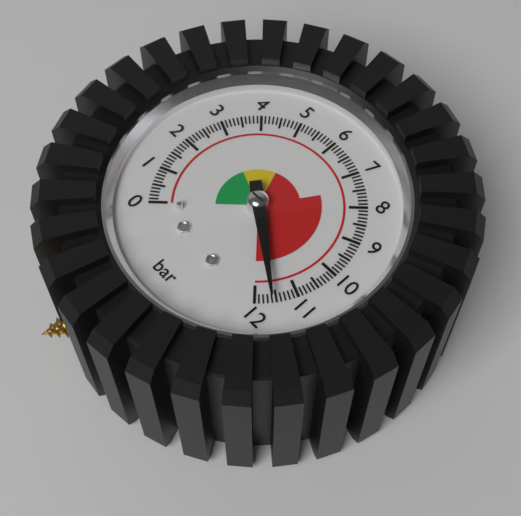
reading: 11.6 bar
